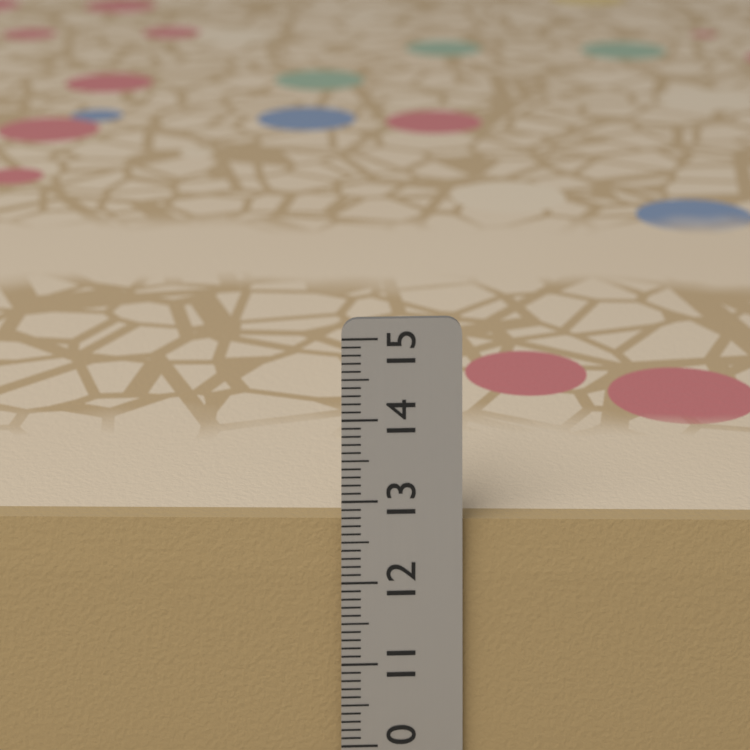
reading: 12.7 cm
